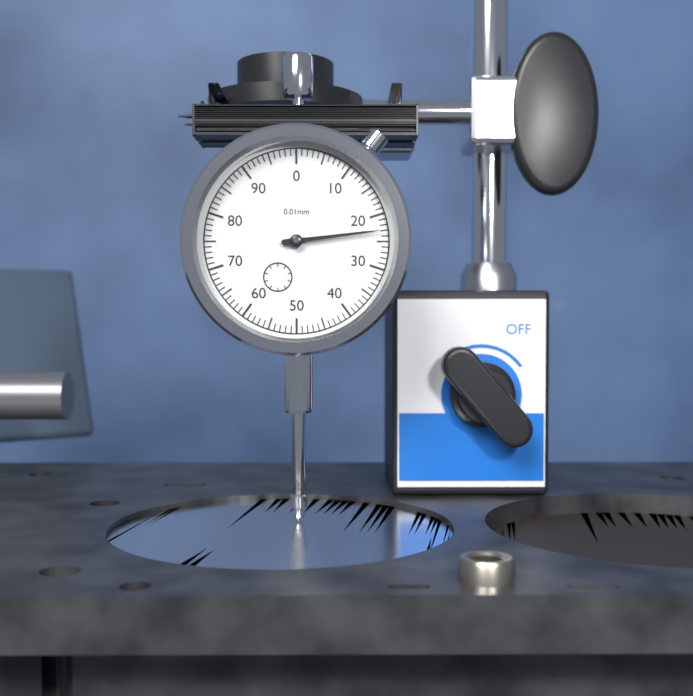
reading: 23 0.01mm
